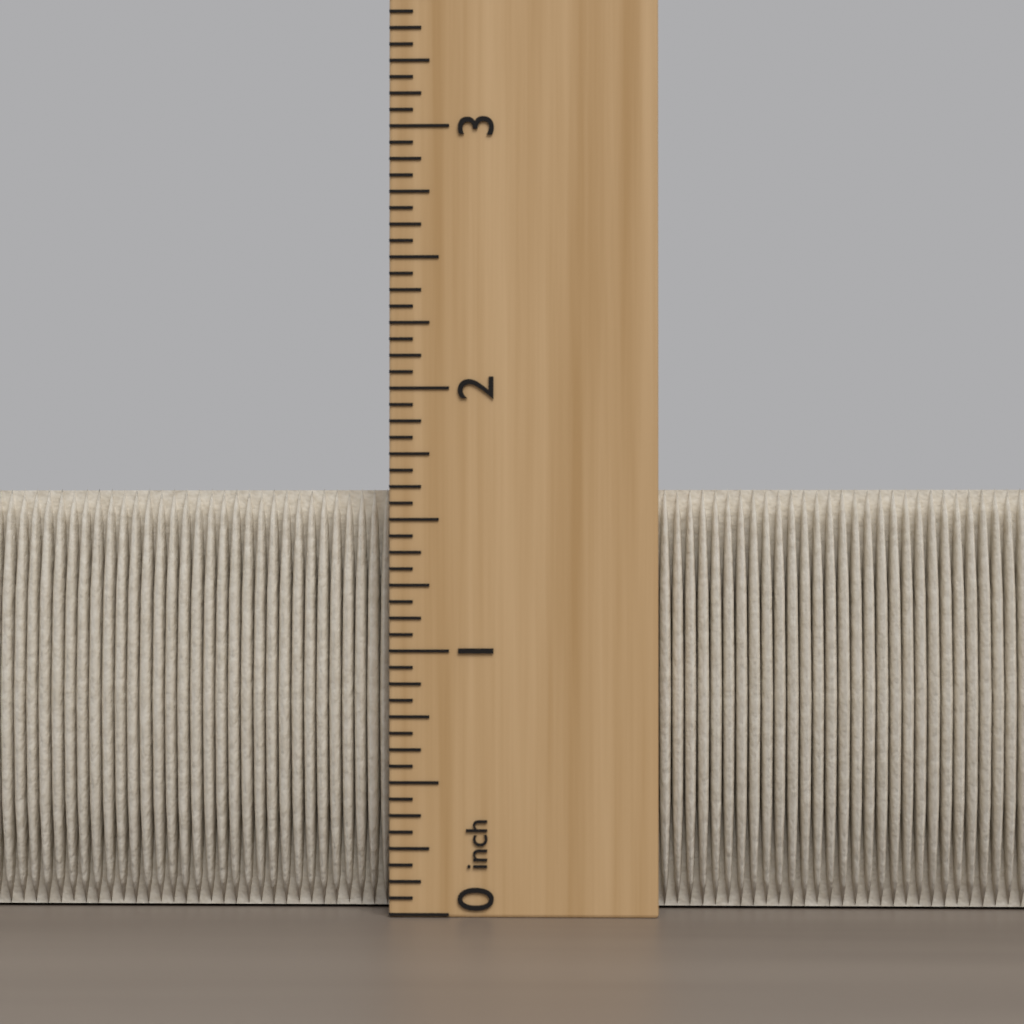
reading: 1.6250 inch
